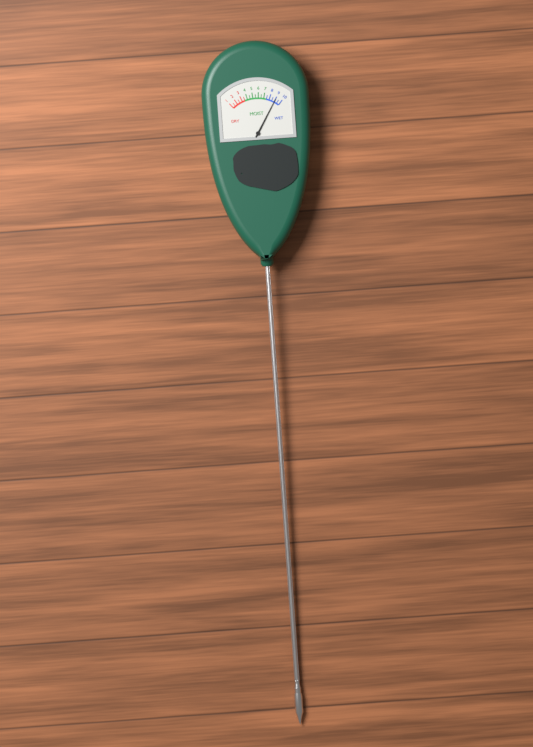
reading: 9.0 (no unit)
